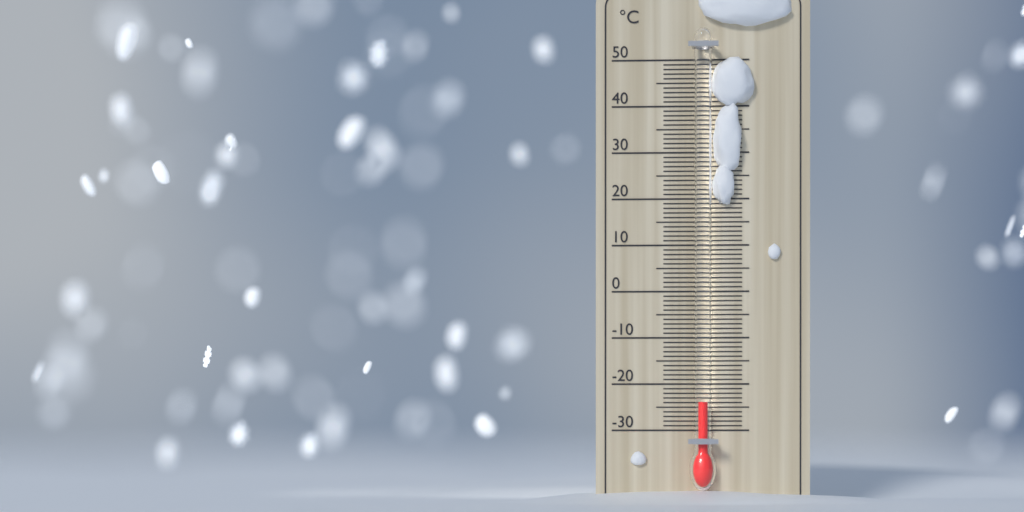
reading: -24 °C
